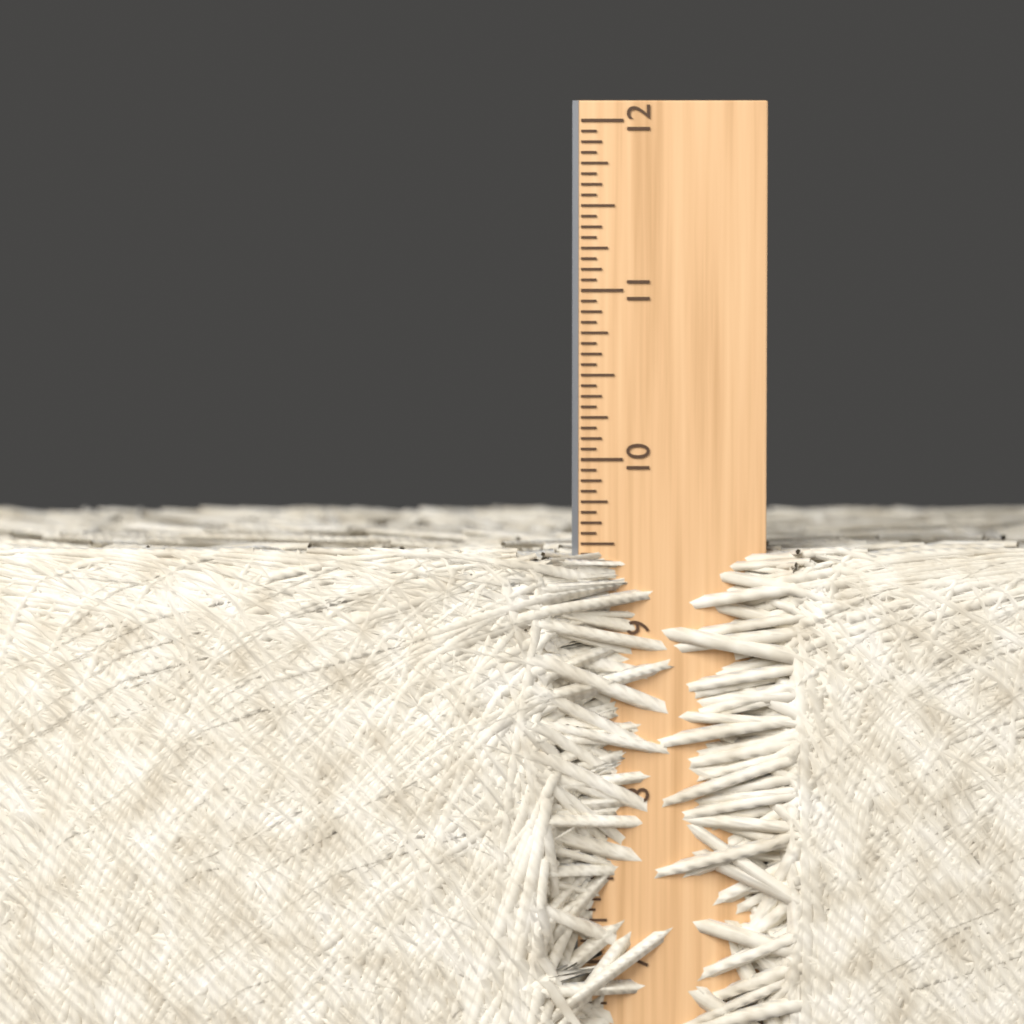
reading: 9.5000 in
